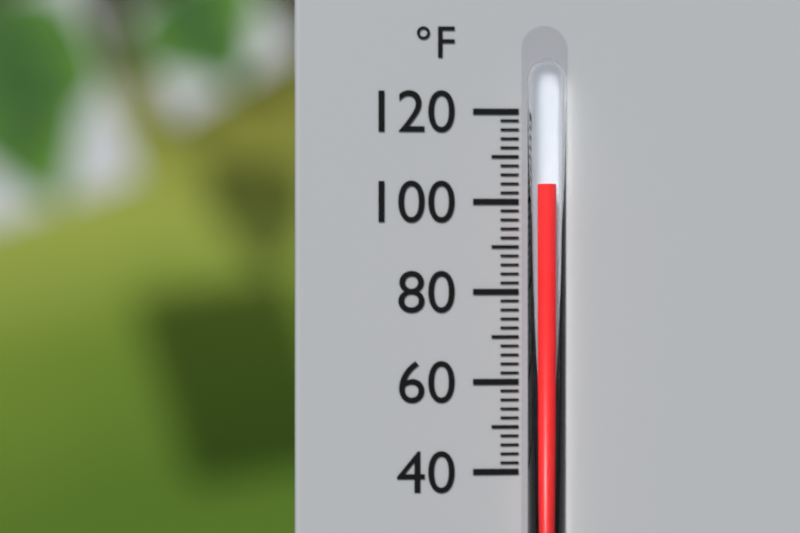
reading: 104 °F
